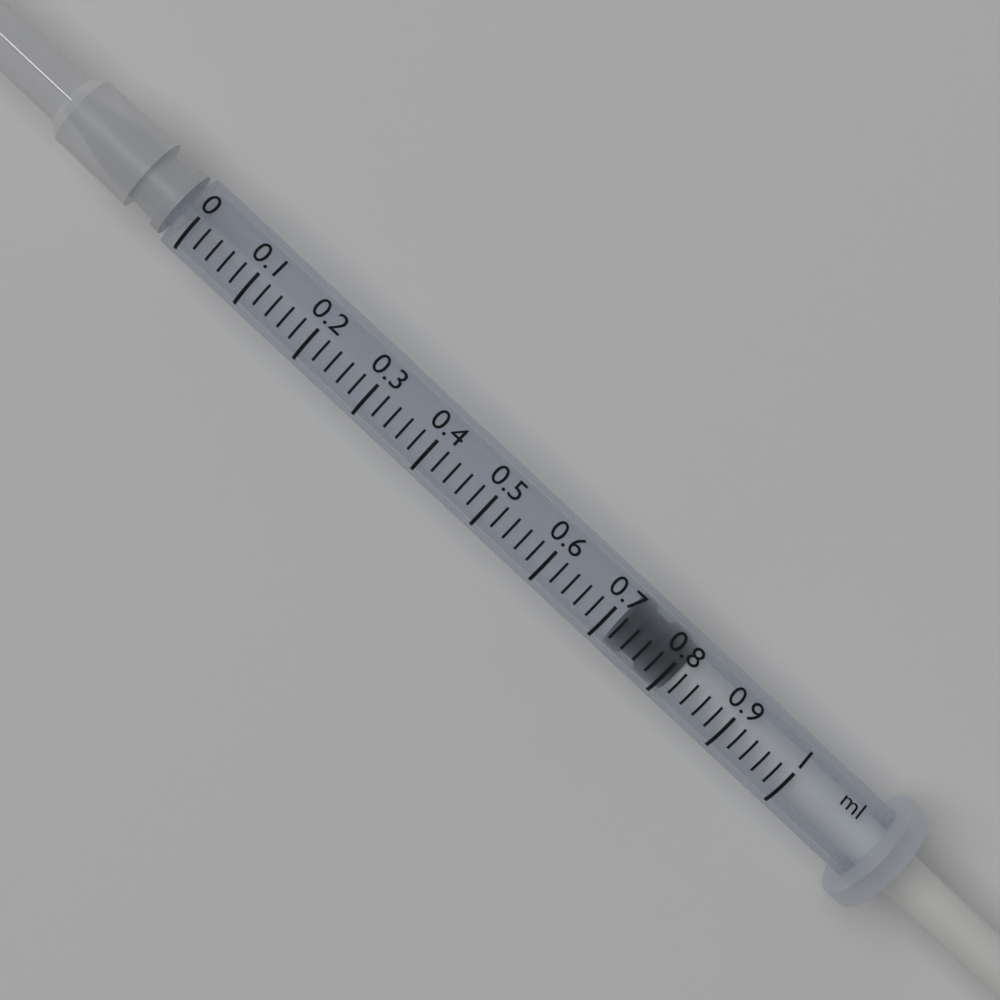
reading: 0.72 ml
